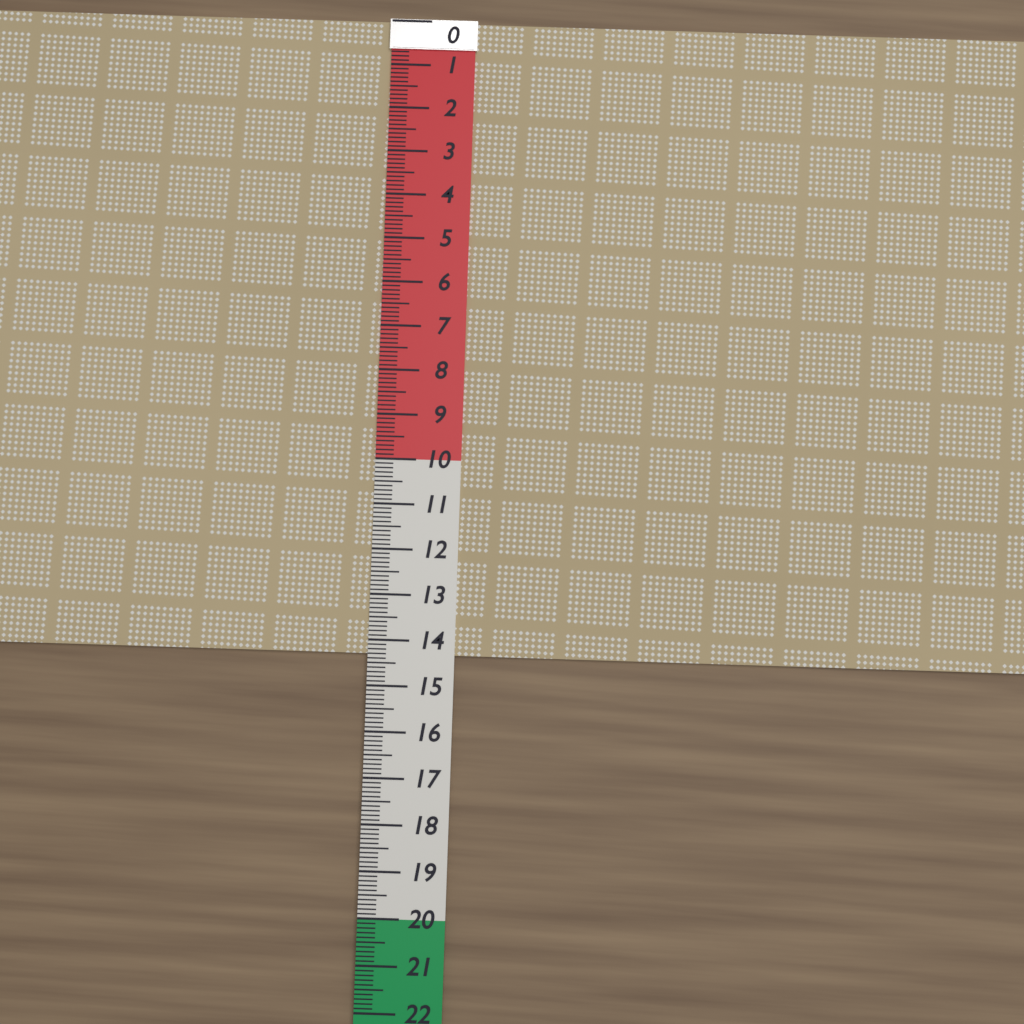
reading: 14.3 (no unit)
